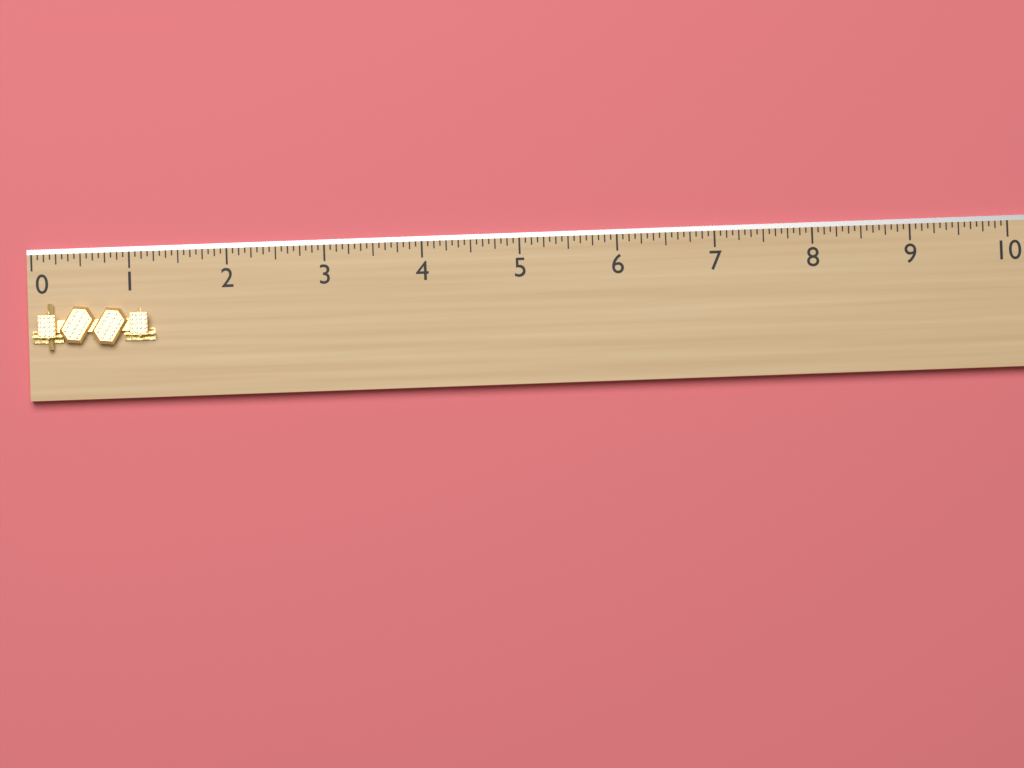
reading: 1.2500 (no unit)
